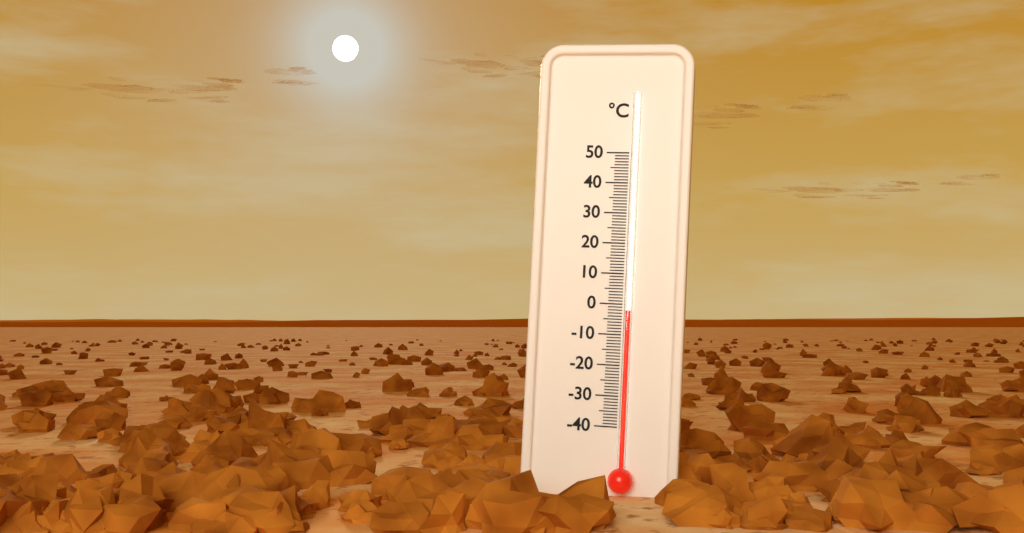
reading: -2 °C
